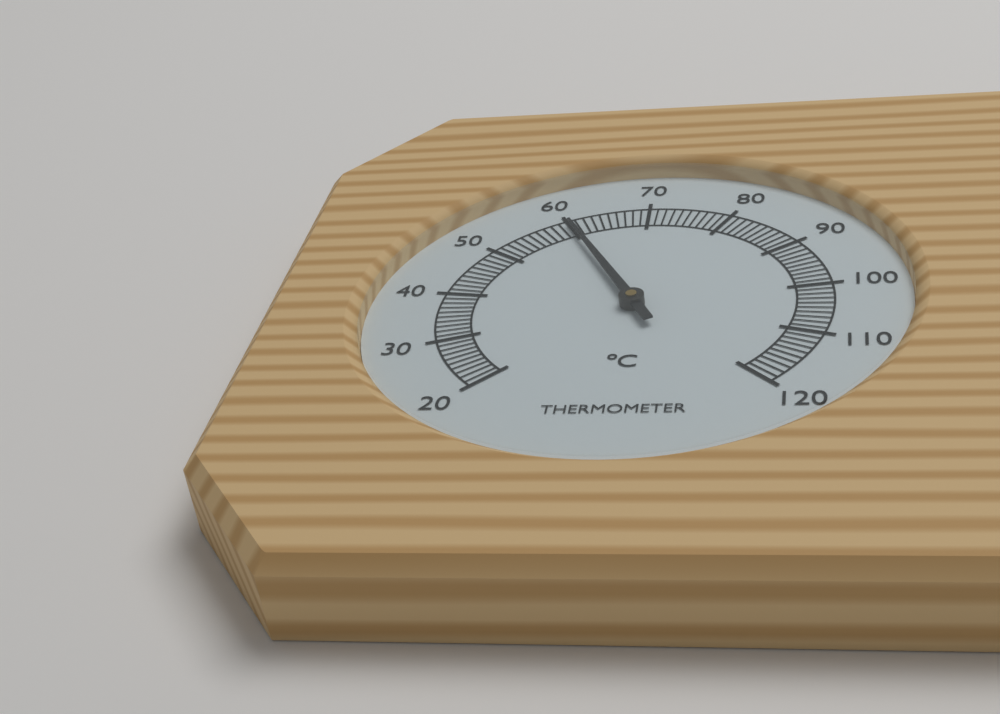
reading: 60 °C
